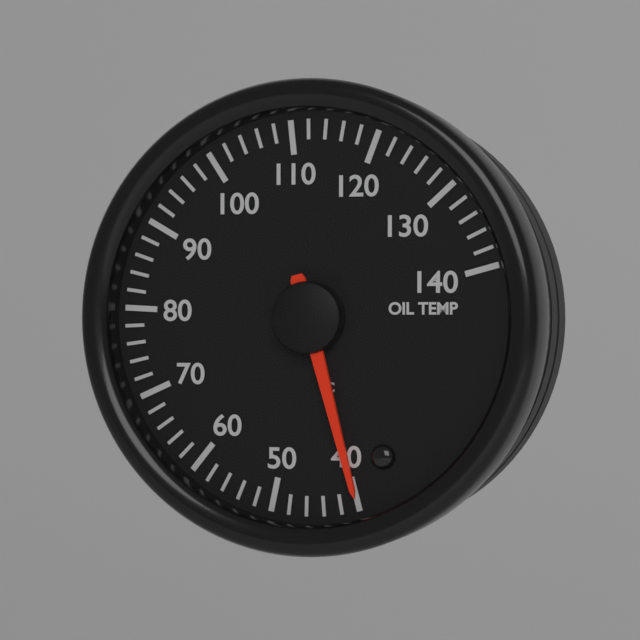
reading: 40 °C
